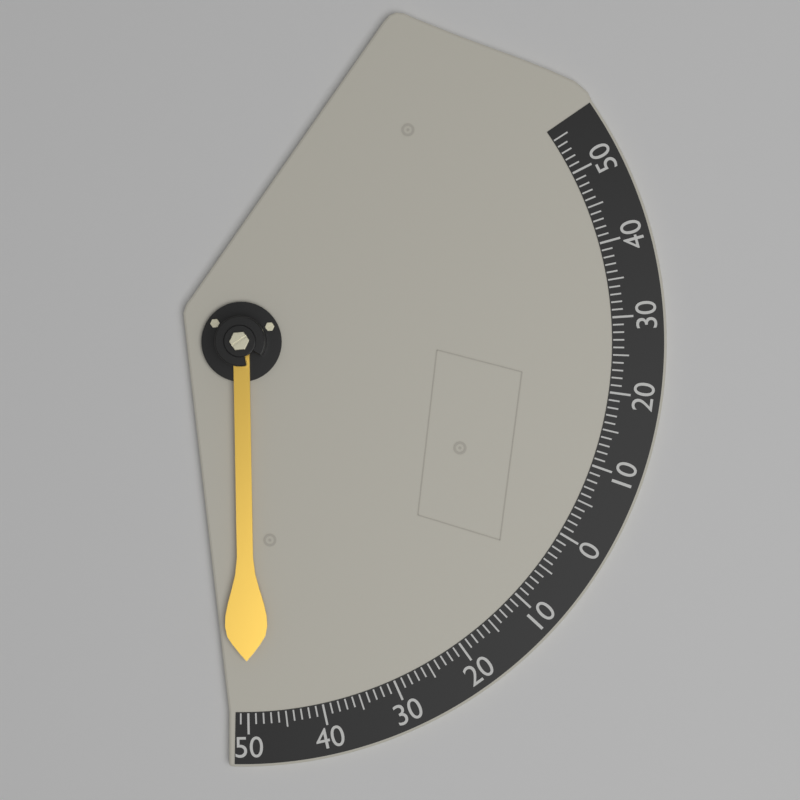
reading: 50 (no unit)
